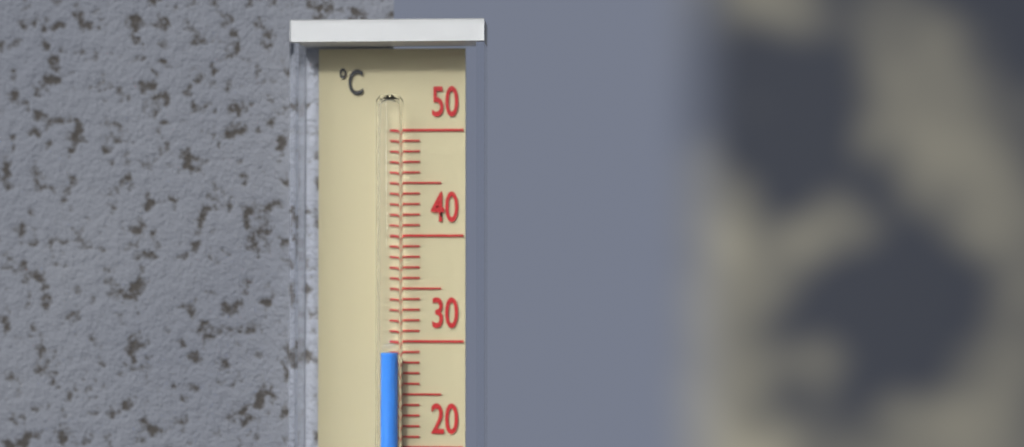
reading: 29 °C
